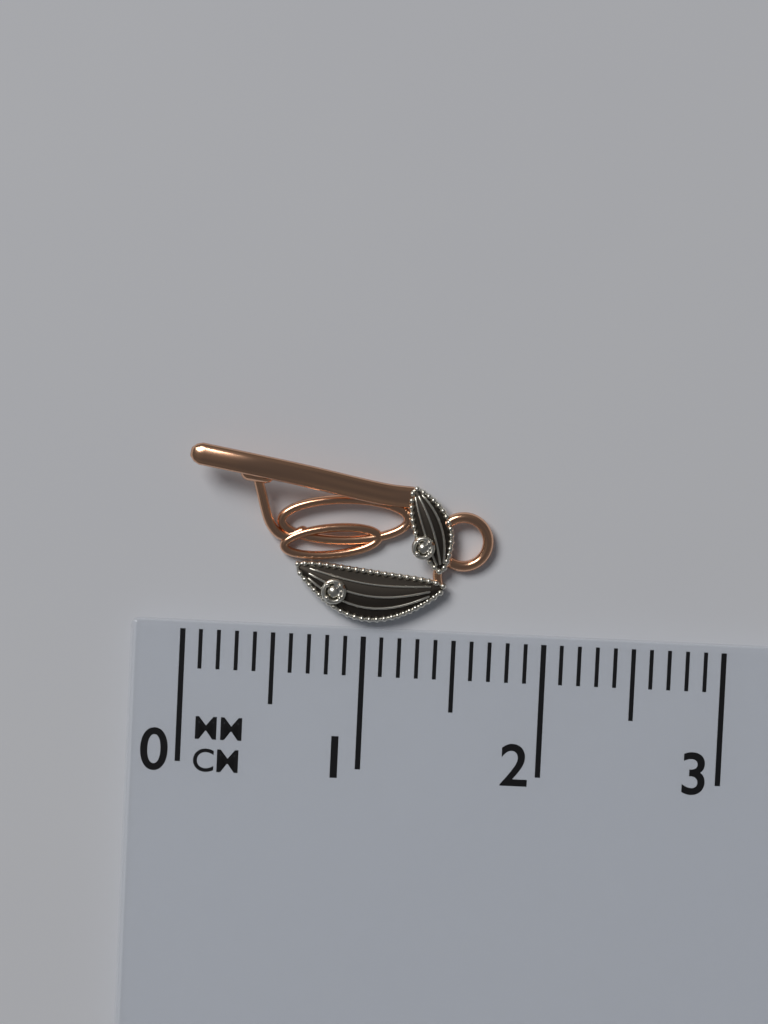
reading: 1.7 cm
